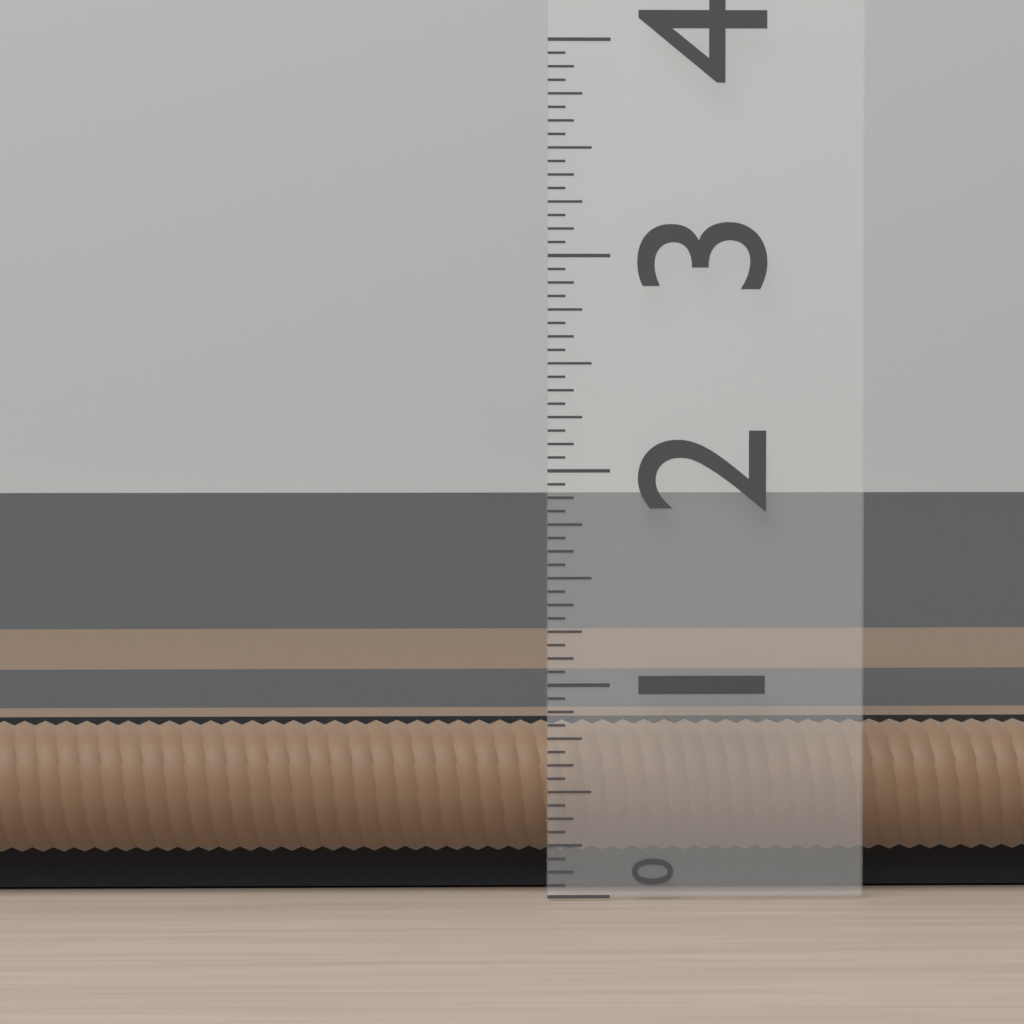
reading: 0.8125 (no unit)
